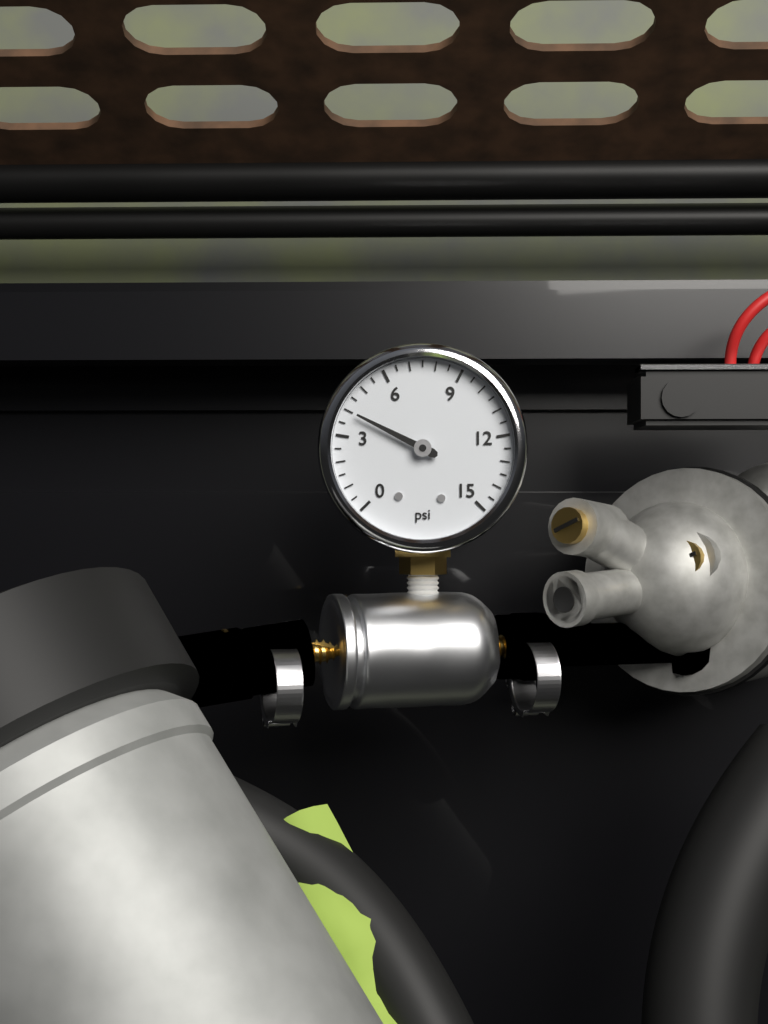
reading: 4.0 psi
